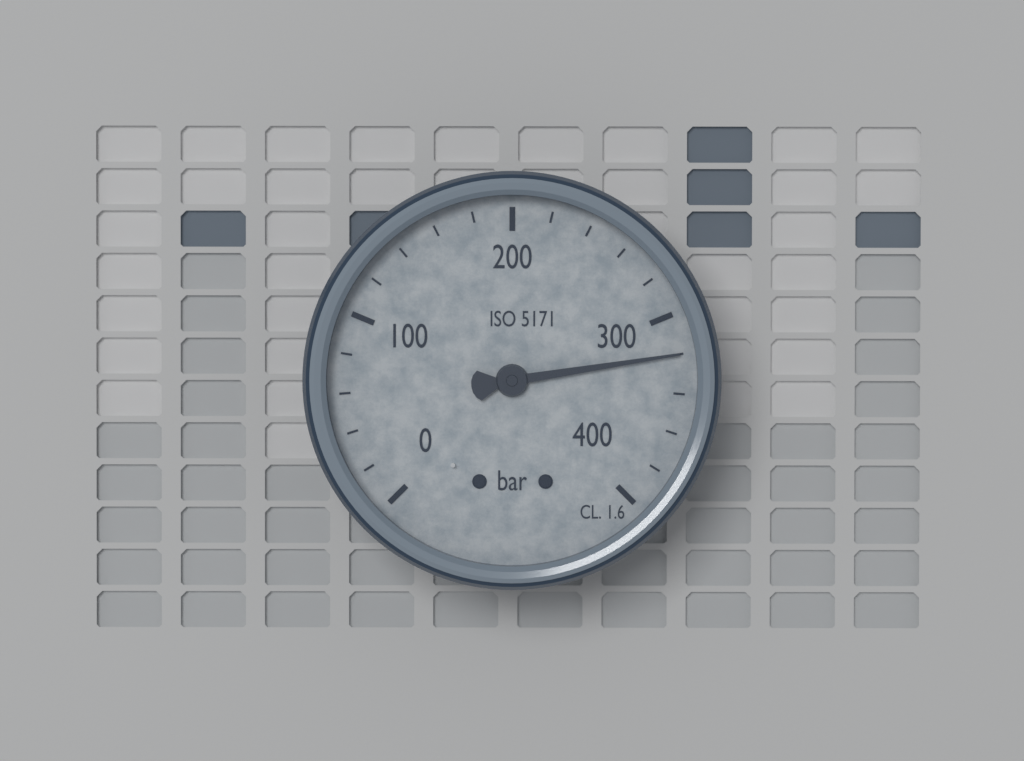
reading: 320 bar
